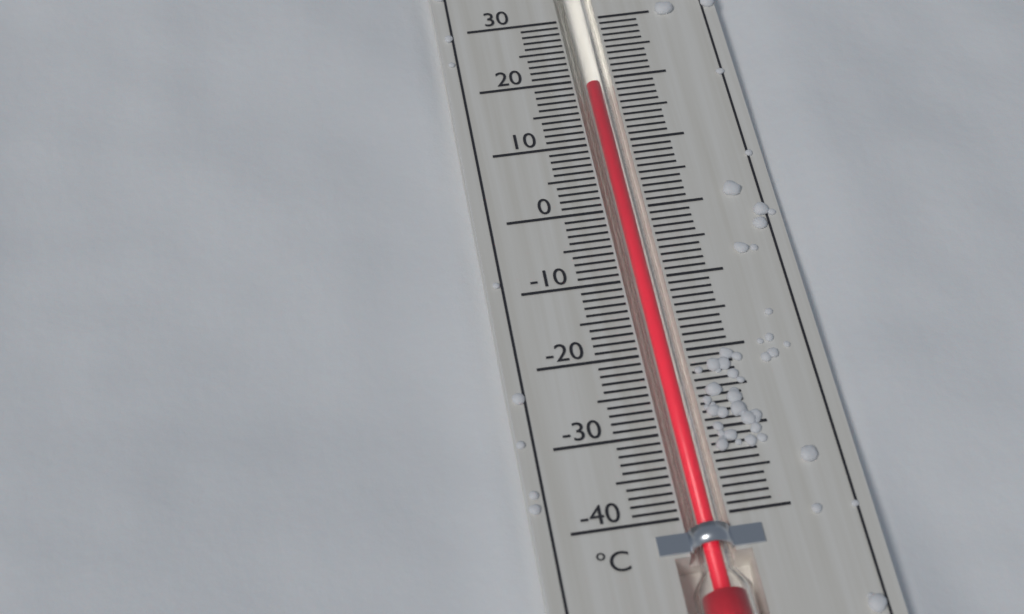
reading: 19 °C
